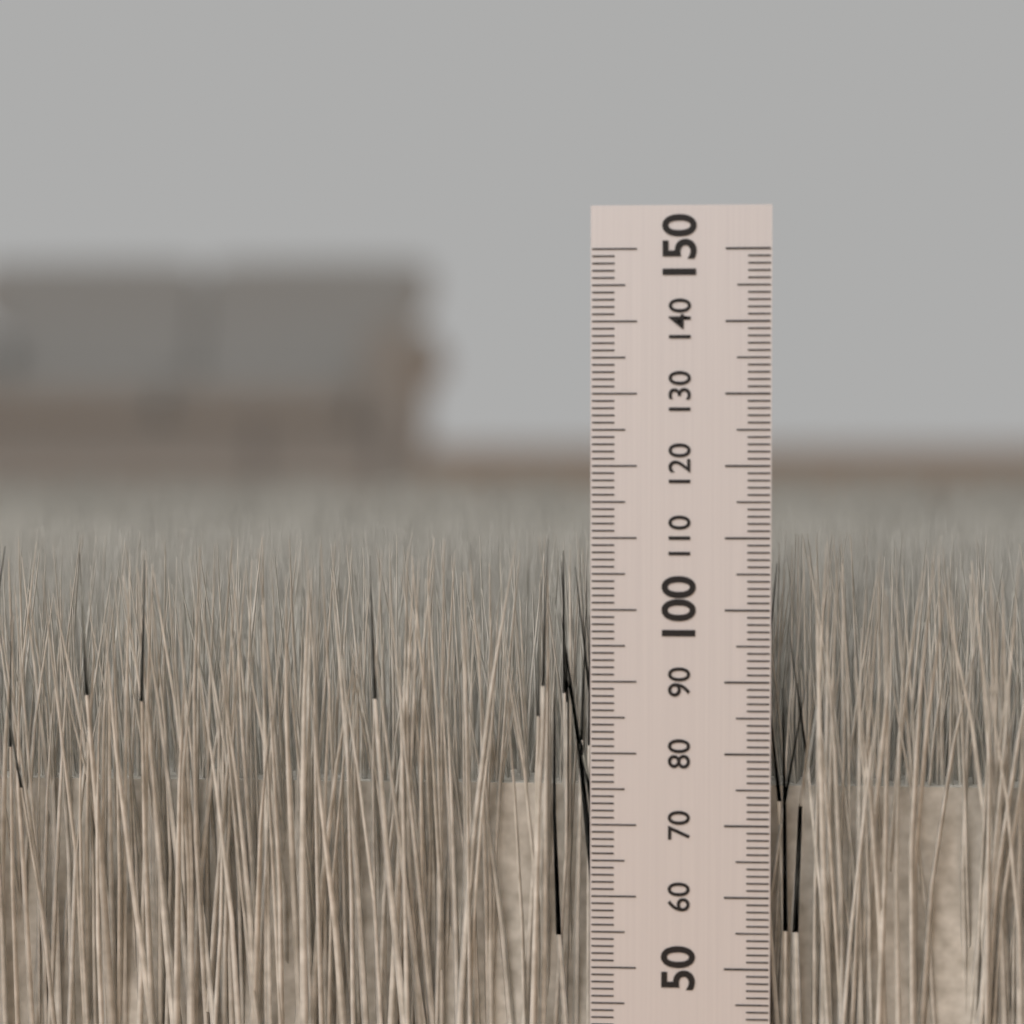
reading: 110 mm
